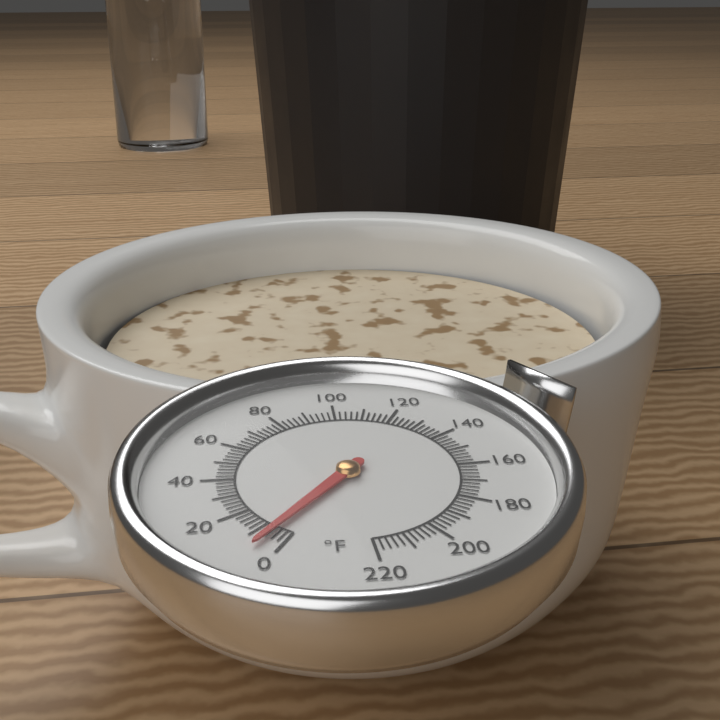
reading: 6 °F
